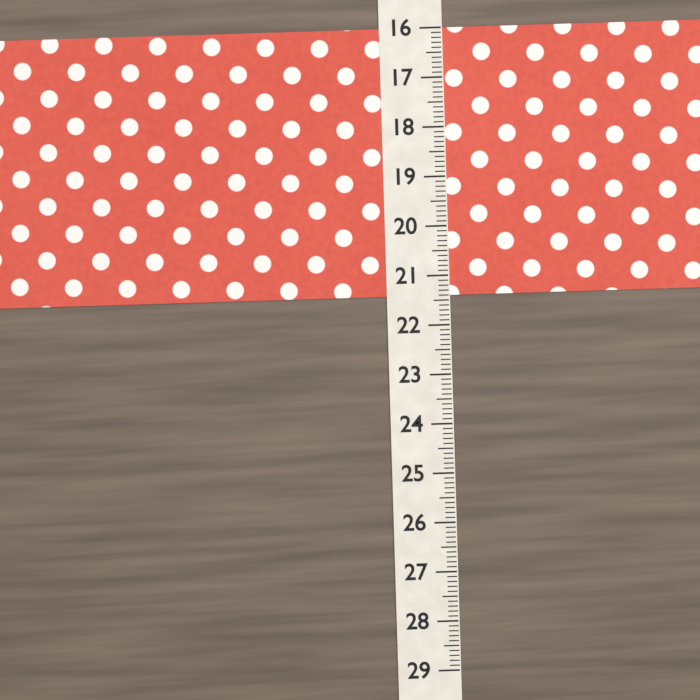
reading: 21.4 (no unit)
